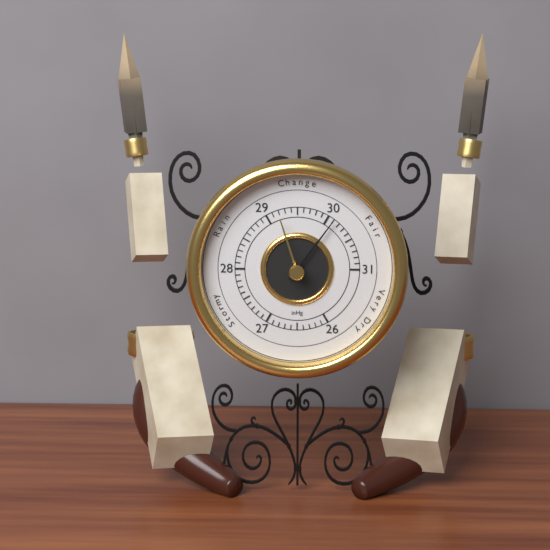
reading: 30.1 inHg
